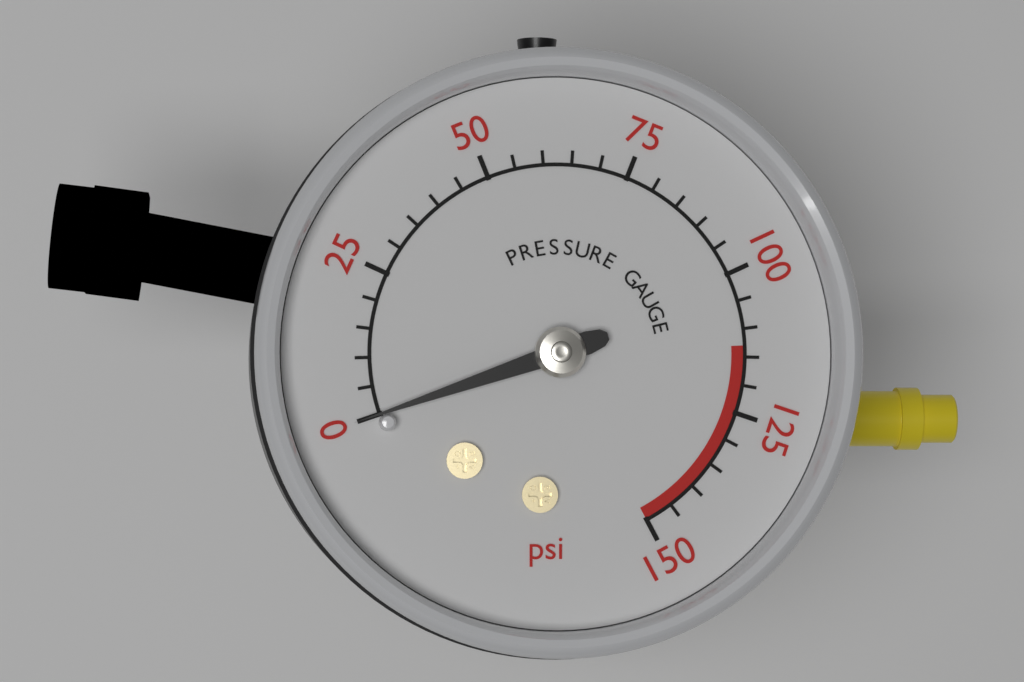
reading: 0 psi
